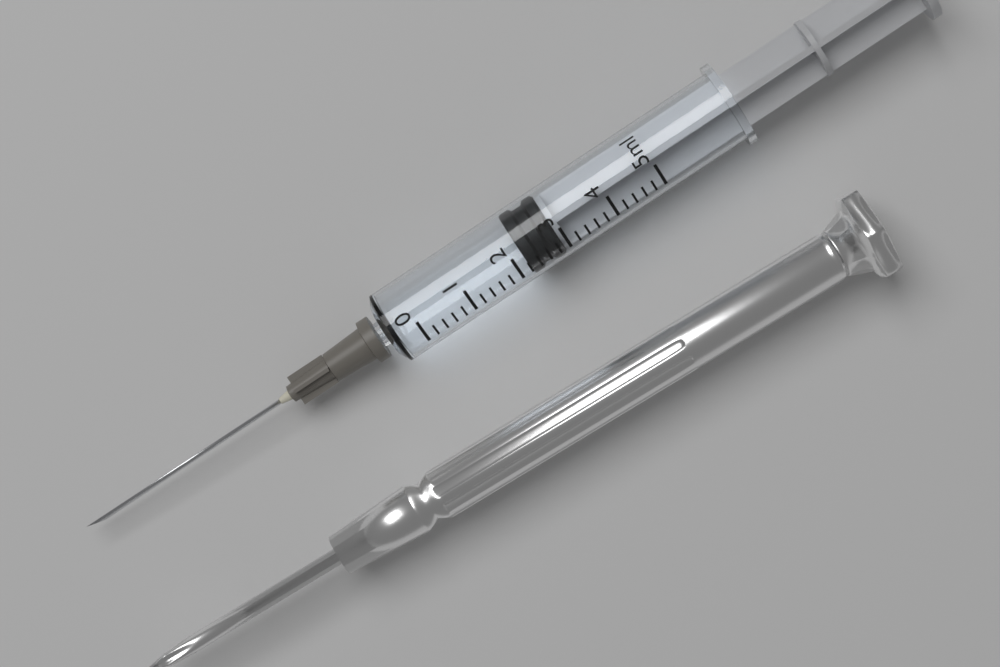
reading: 2.2 ml
